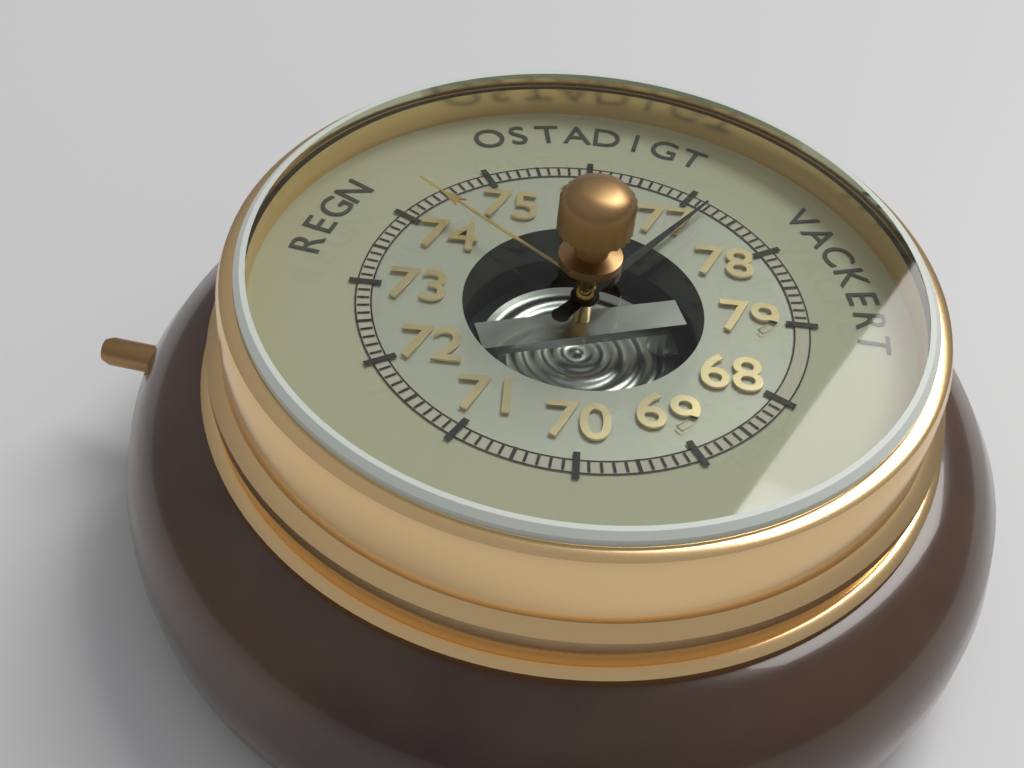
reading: 77.2 (no unit)
